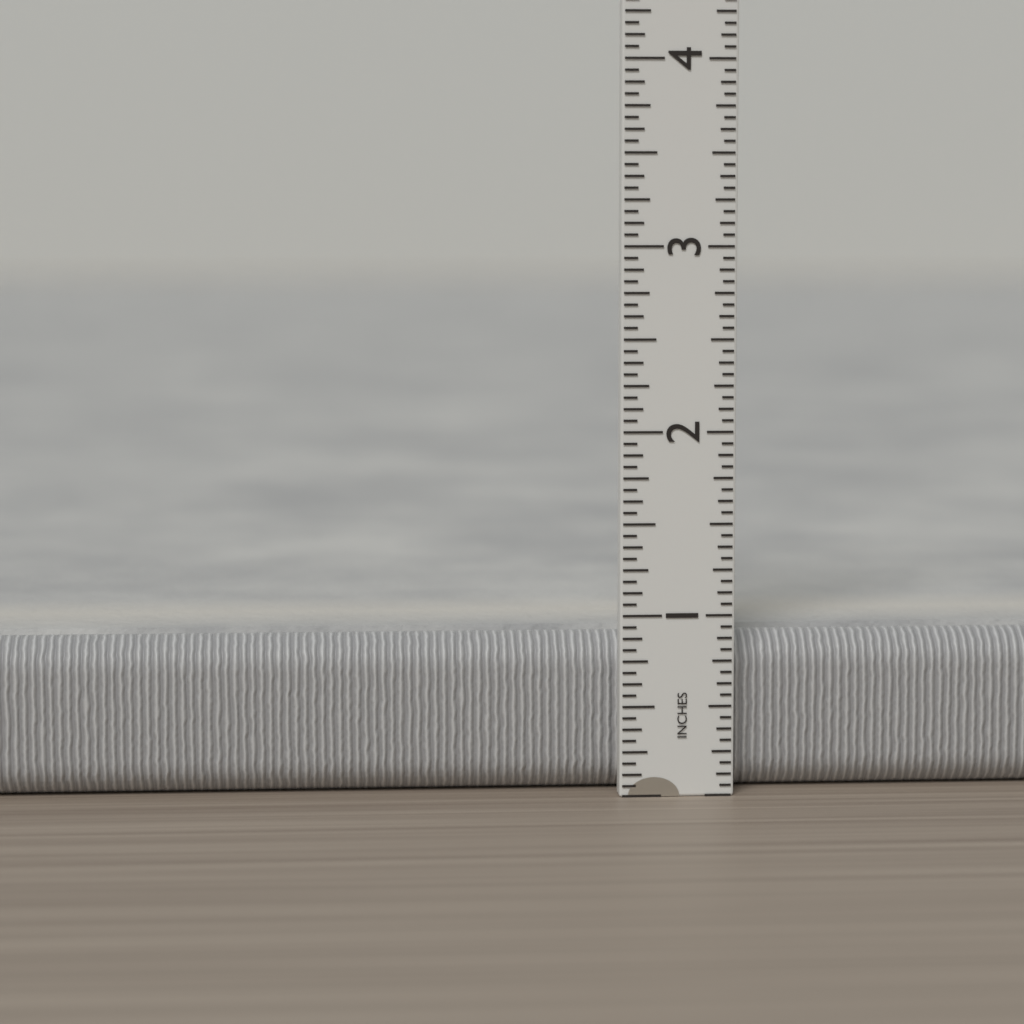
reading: 0.8750 in
